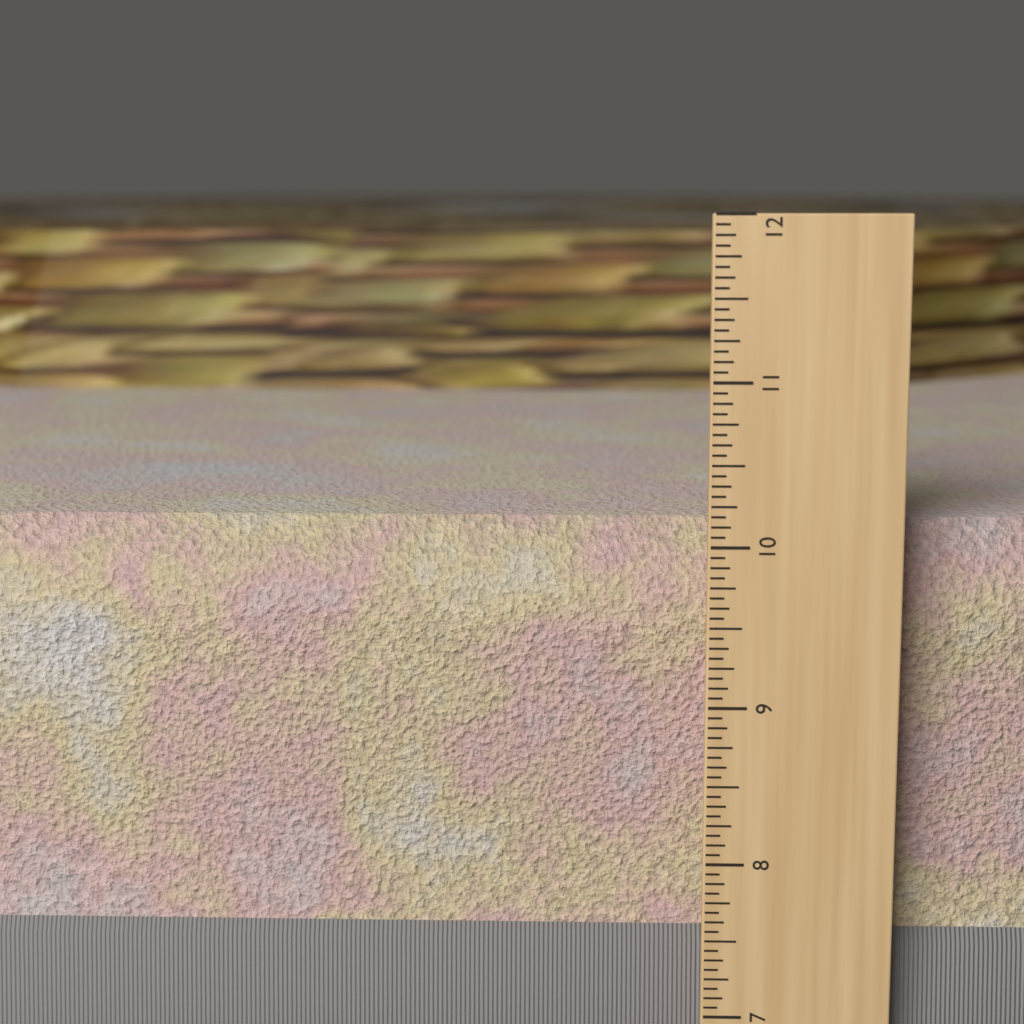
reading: 10.1250 in
